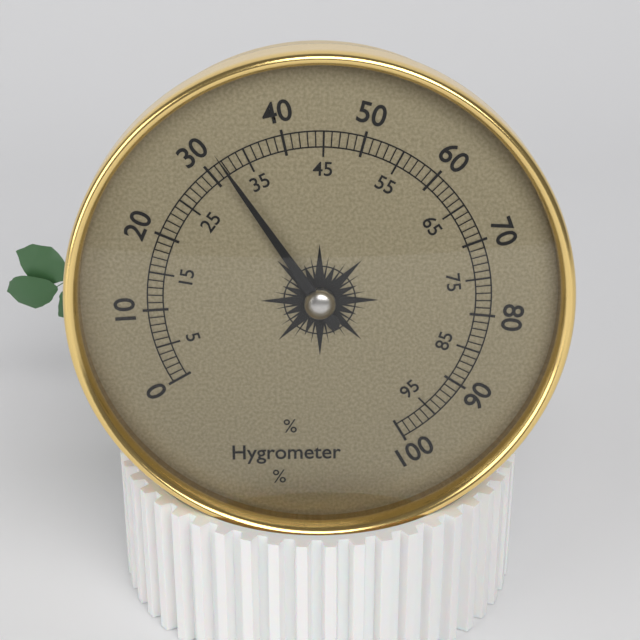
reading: 32 %
